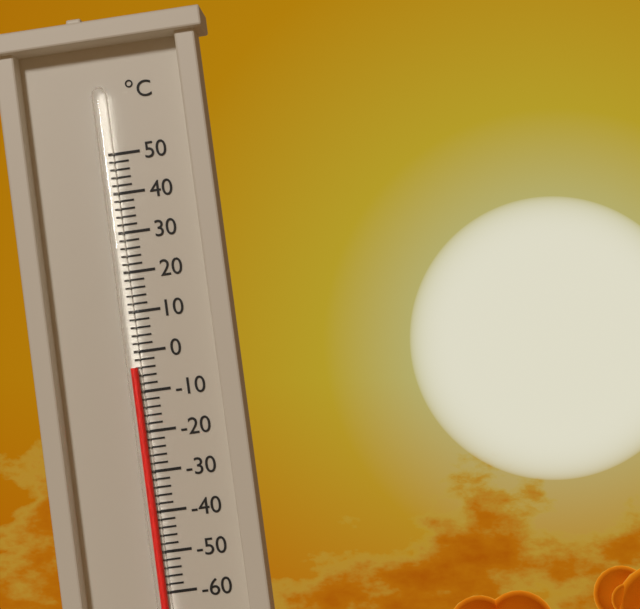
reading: -4 °C
